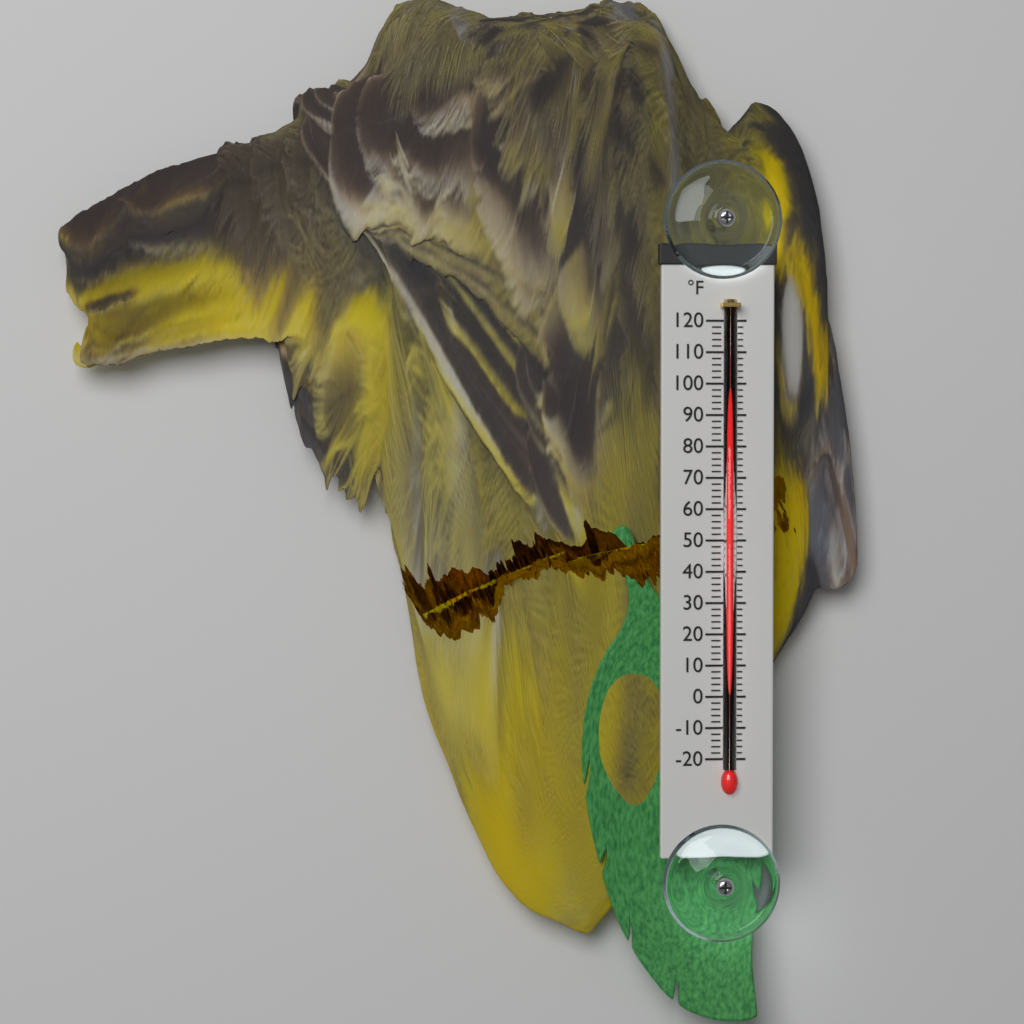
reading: 116 °F
